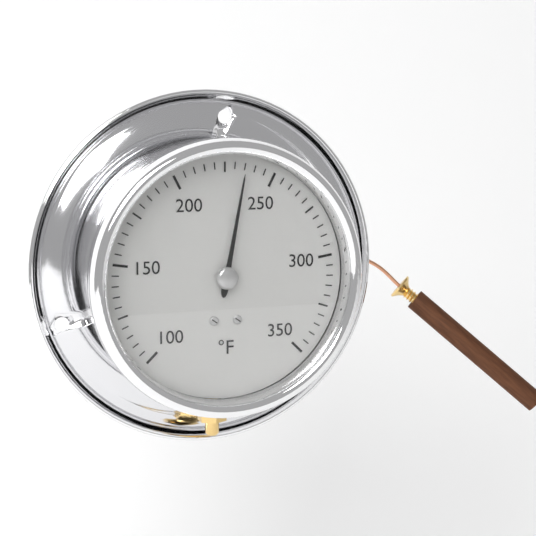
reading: 235 °F
